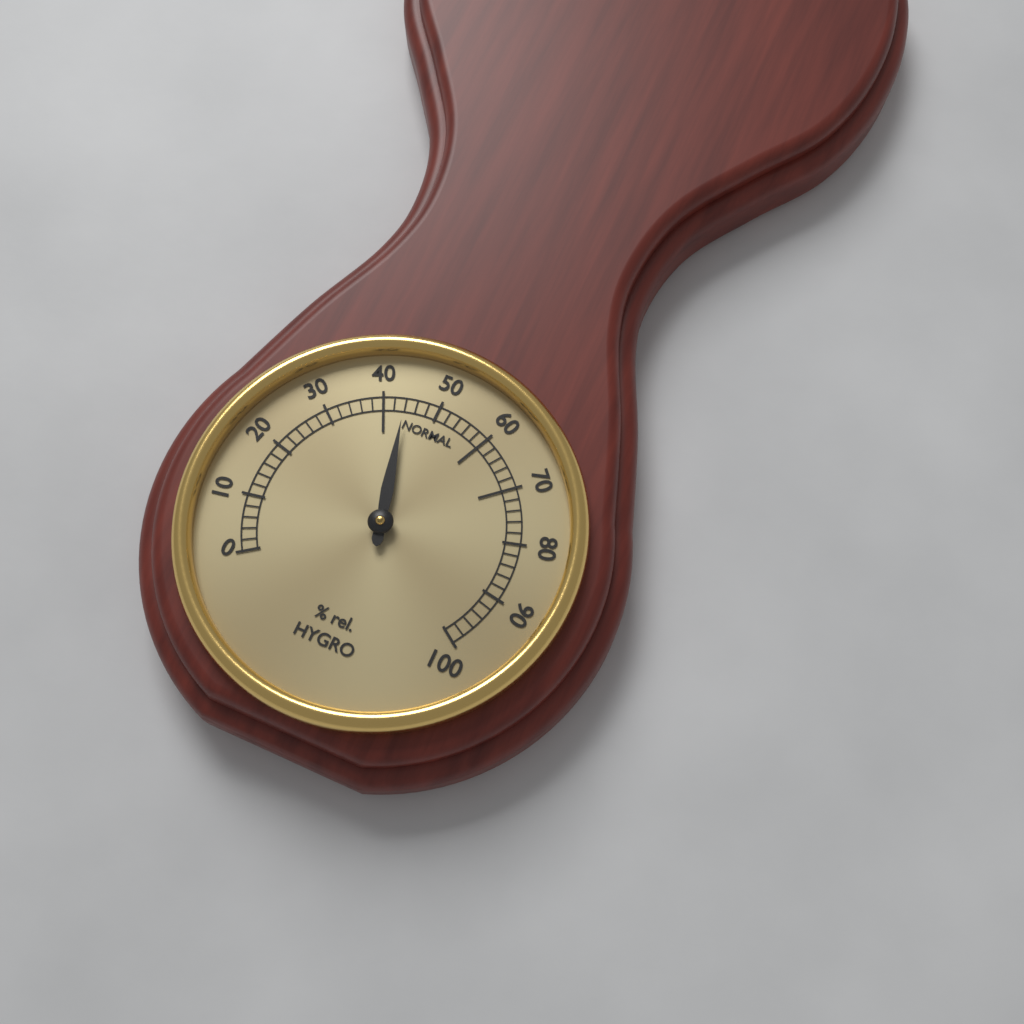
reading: 44 % rel.
